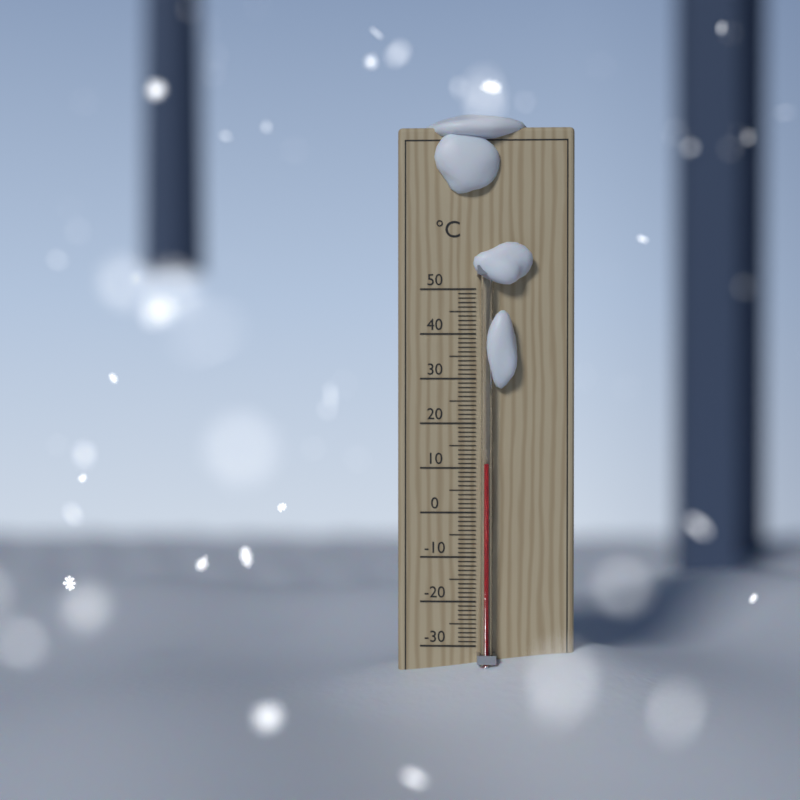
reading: 11 °C
